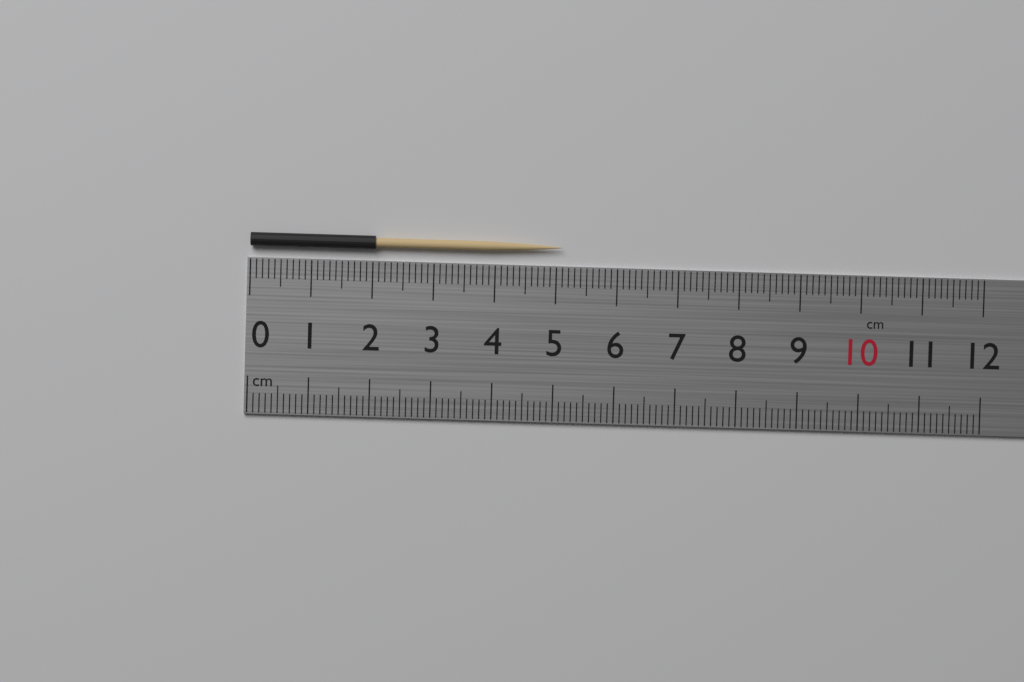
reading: 5.1 cm
